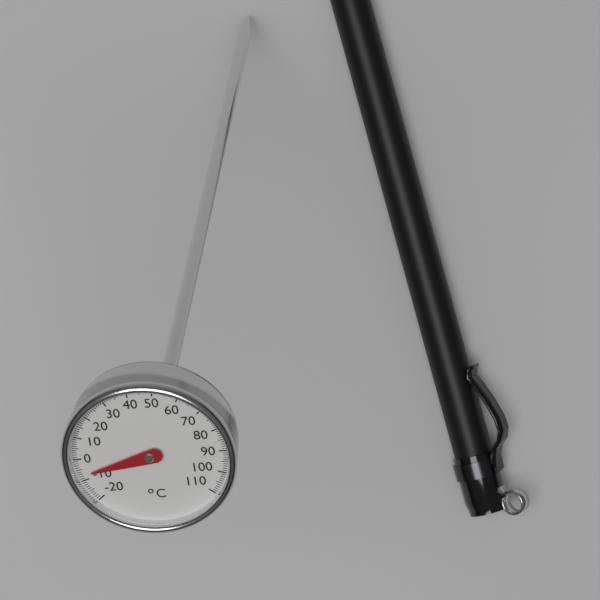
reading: -7 °C
